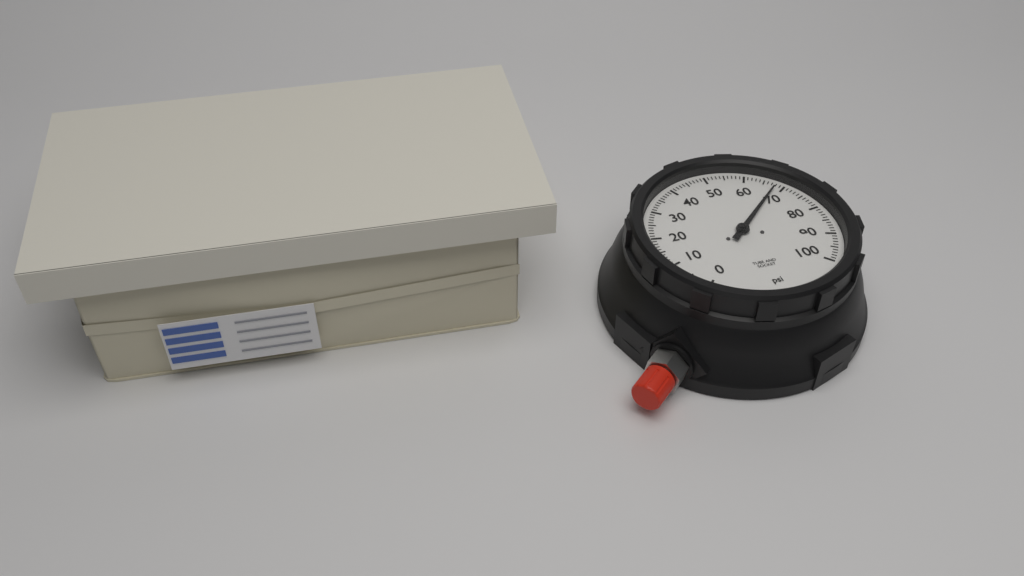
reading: 68 psi
